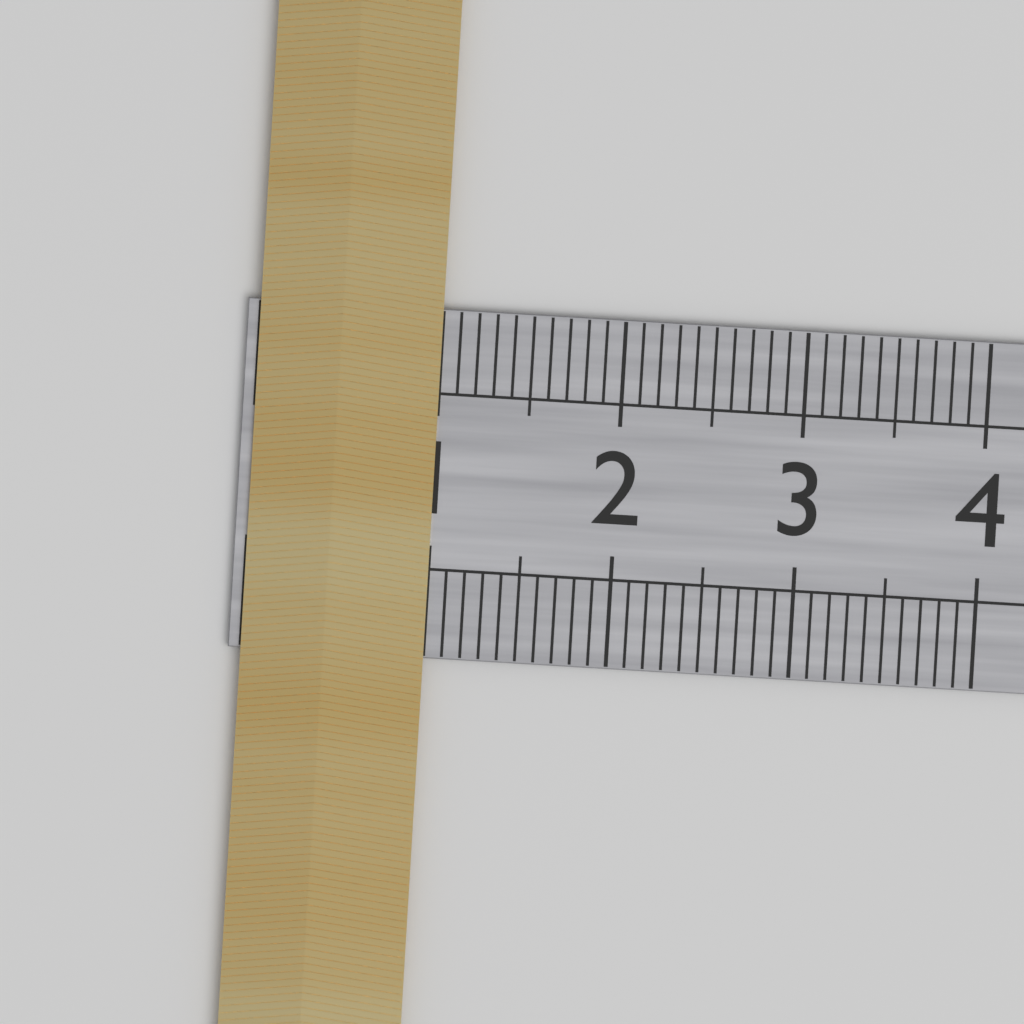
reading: 1.0 cm
